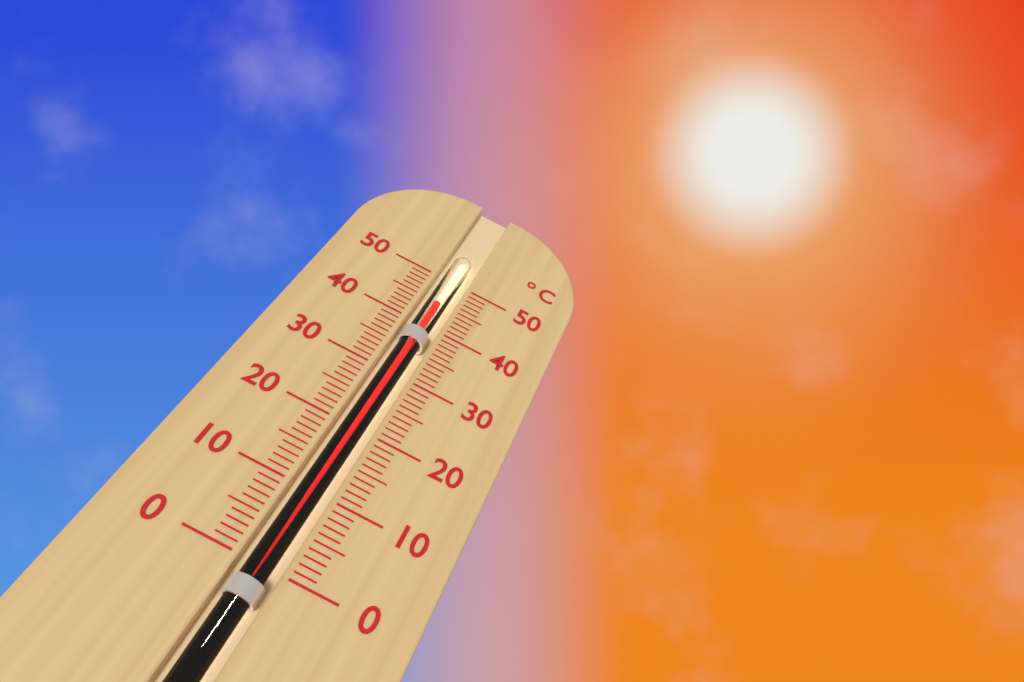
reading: 45 °C
